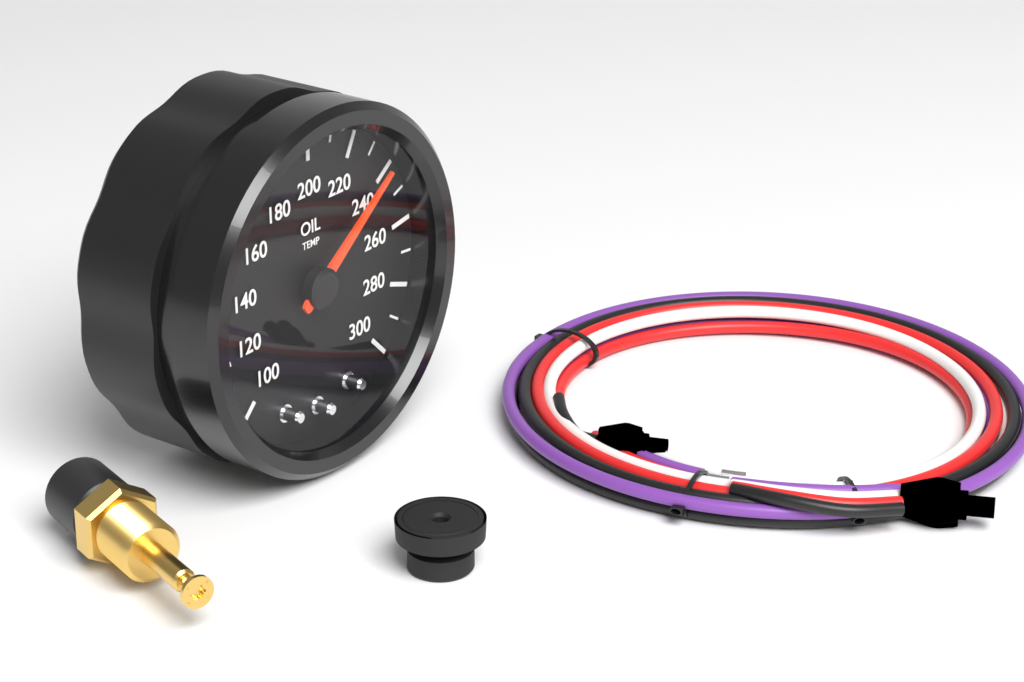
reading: 240 (no unit)
